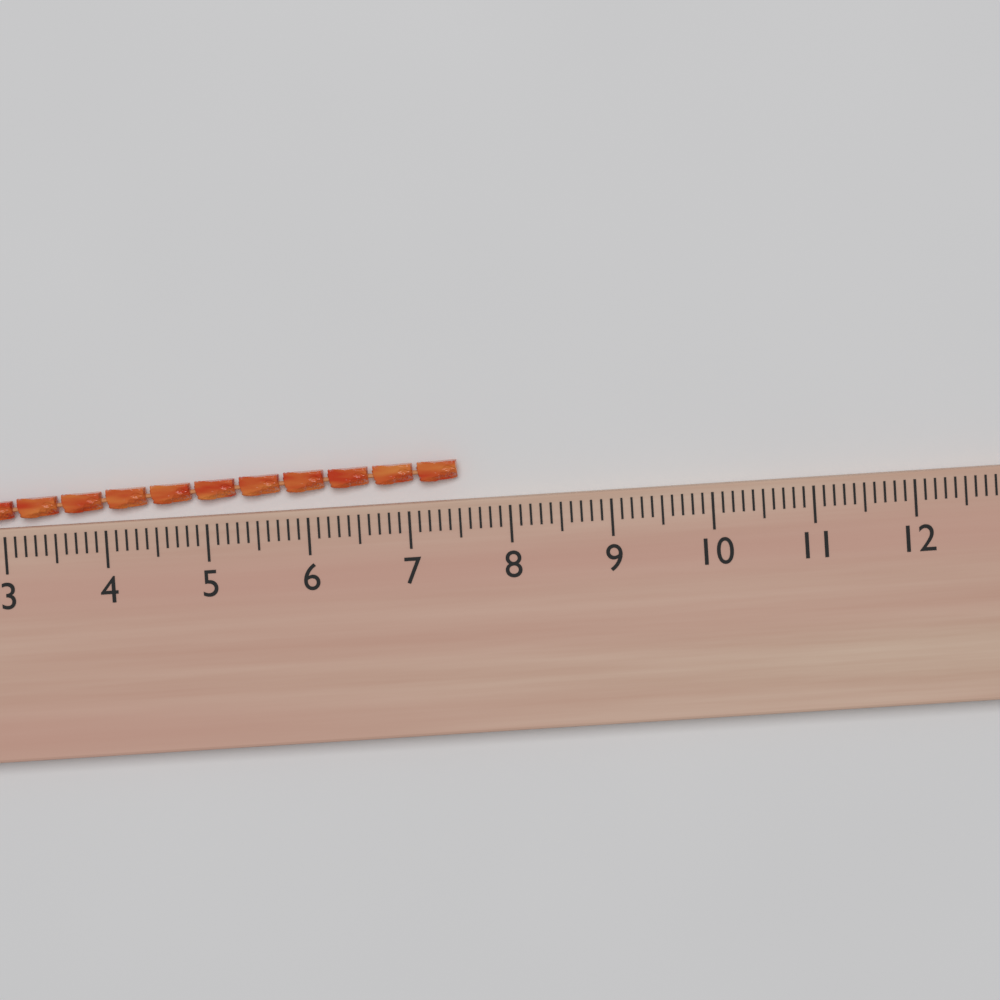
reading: 7.5 (no unit)
